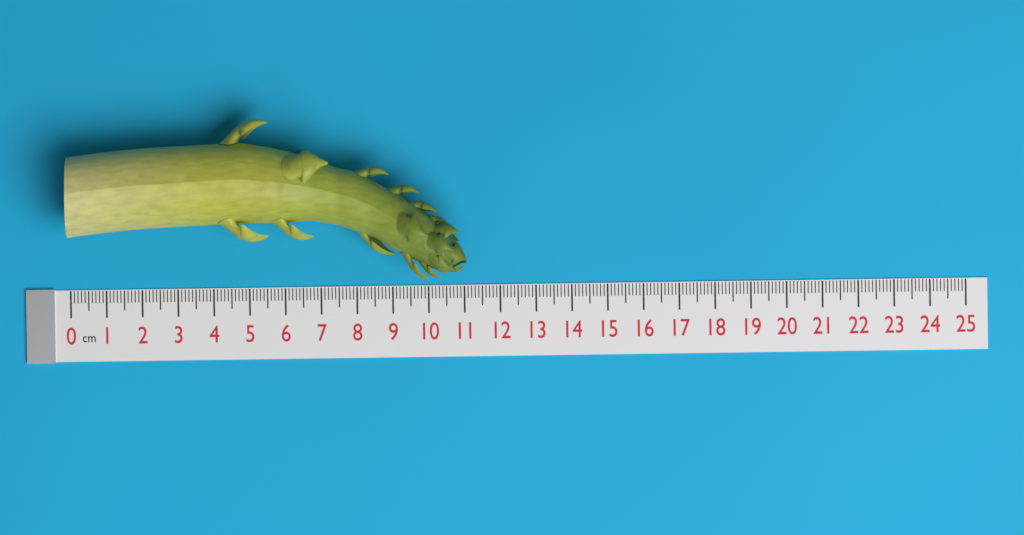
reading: 11.1 cm
